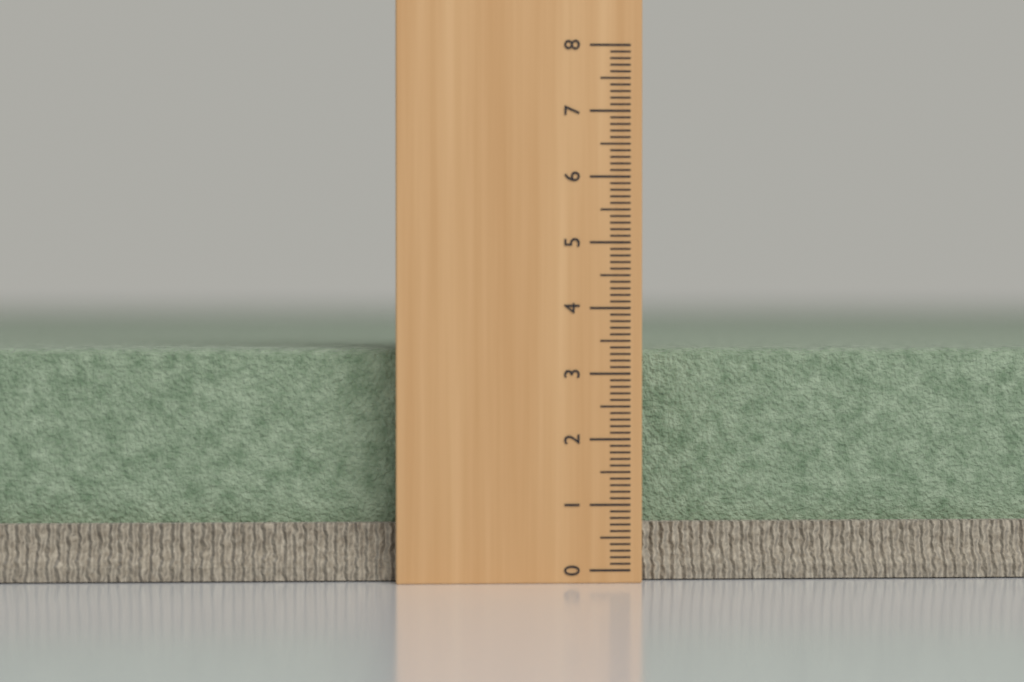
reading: 3.4 (no unit)
